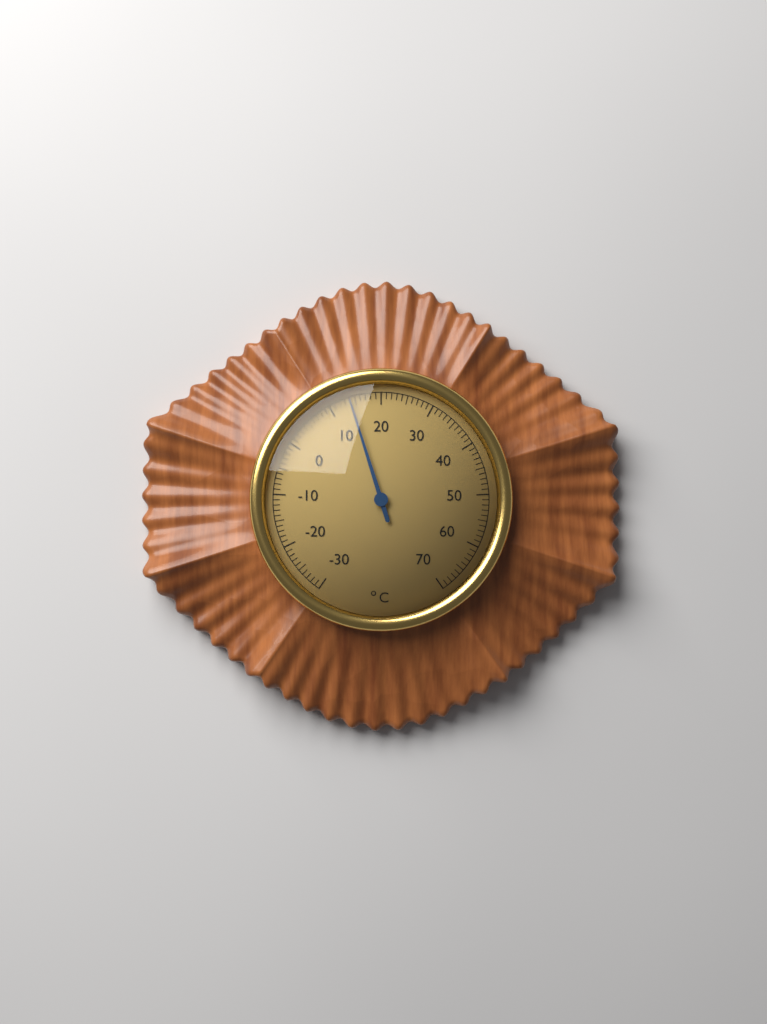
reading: 14 °C
